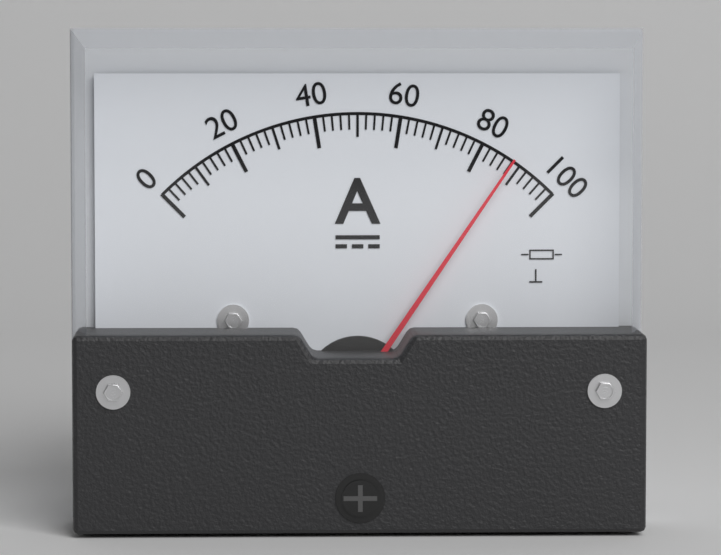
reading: 88 A
